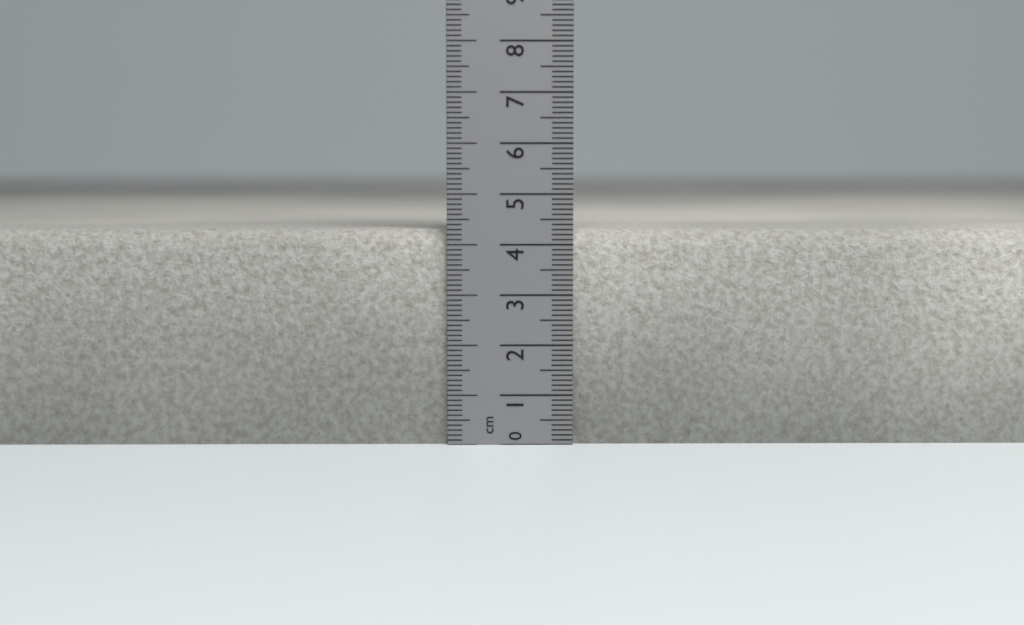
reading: 4.3 cm
